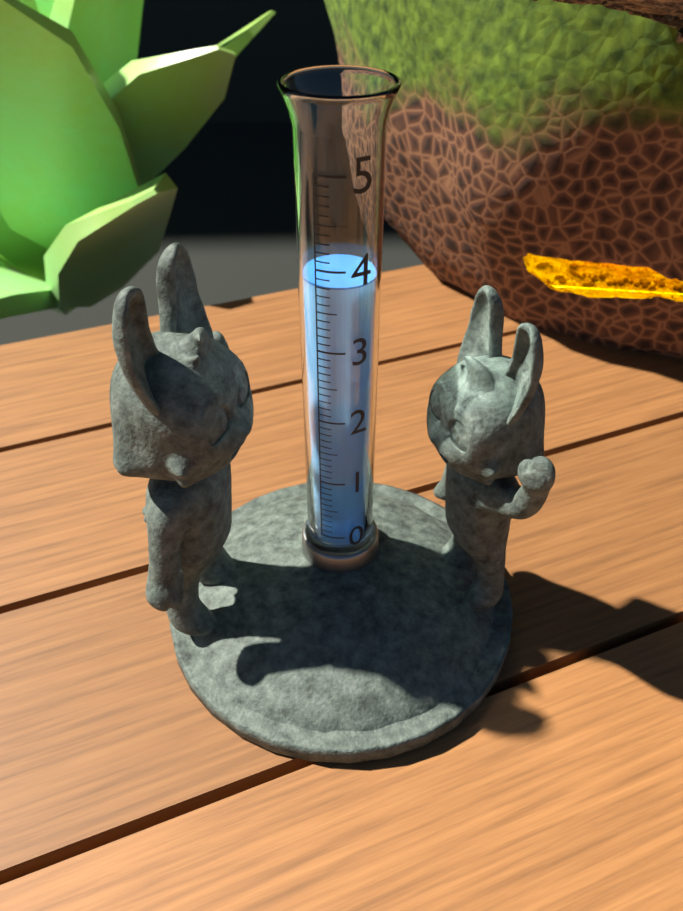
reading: 3.8 (no unit)
